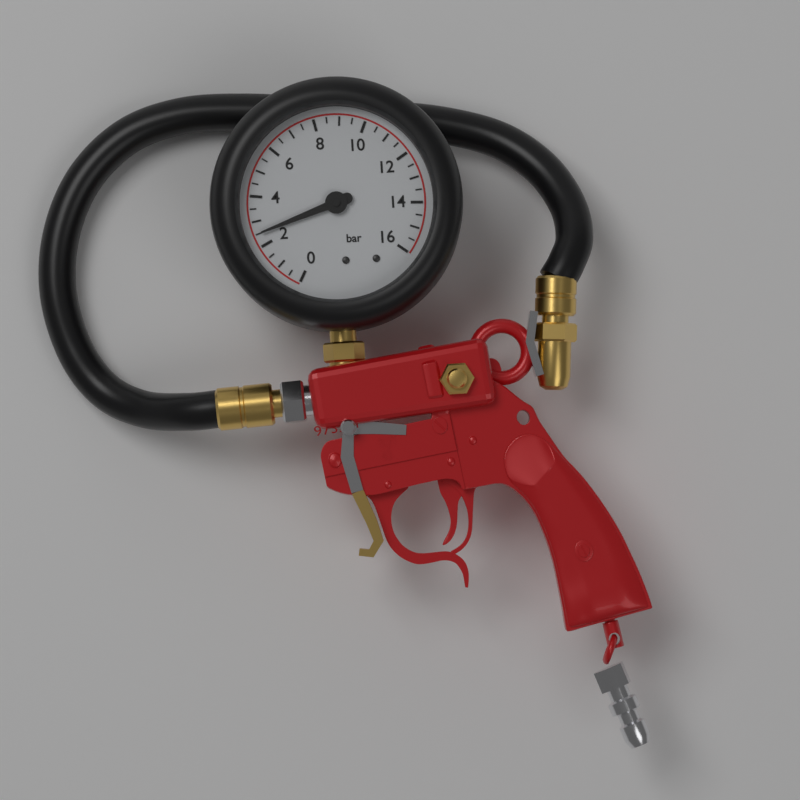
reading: 2.5 bar
